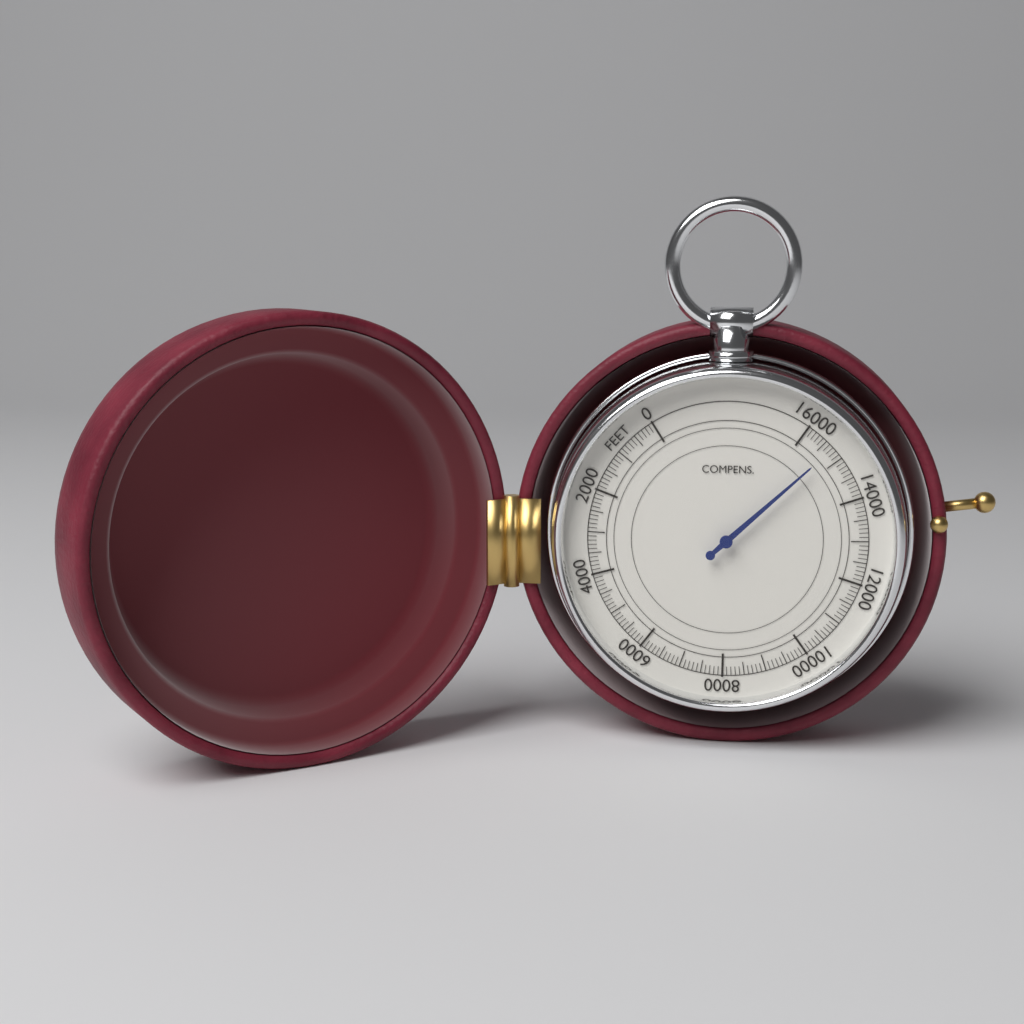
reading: 15300 feet
